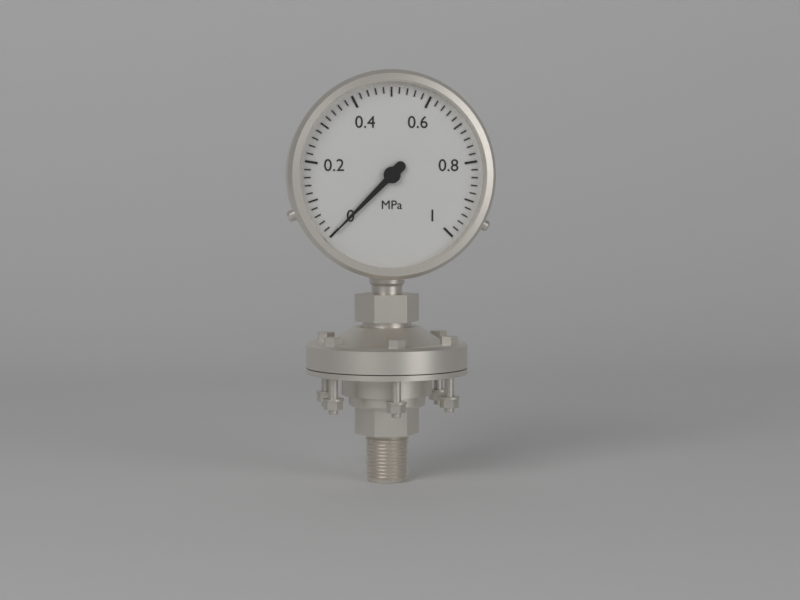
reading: 0.00 MPa
